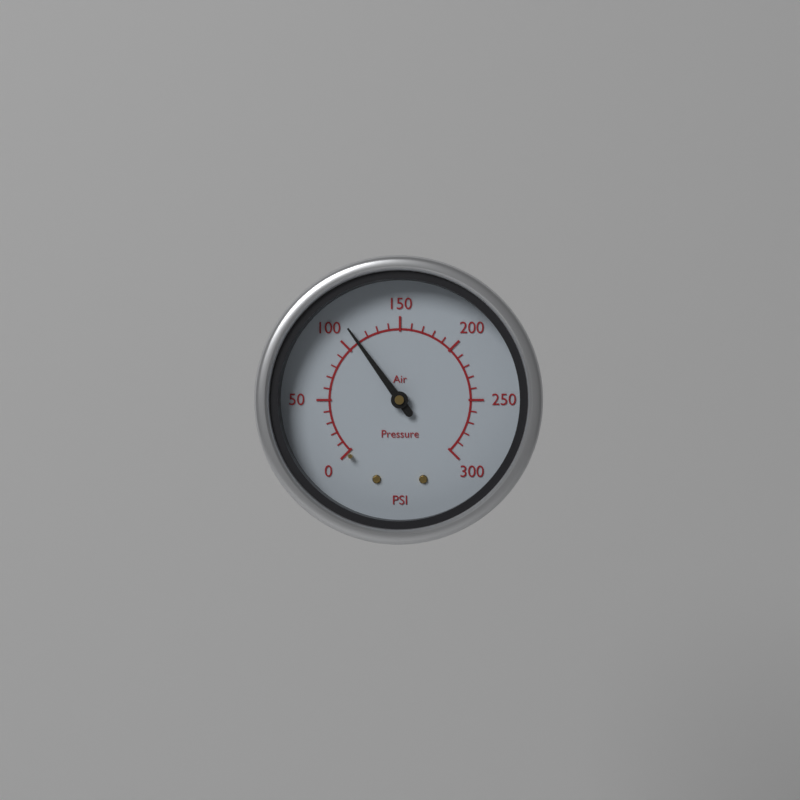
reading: 110 psi
